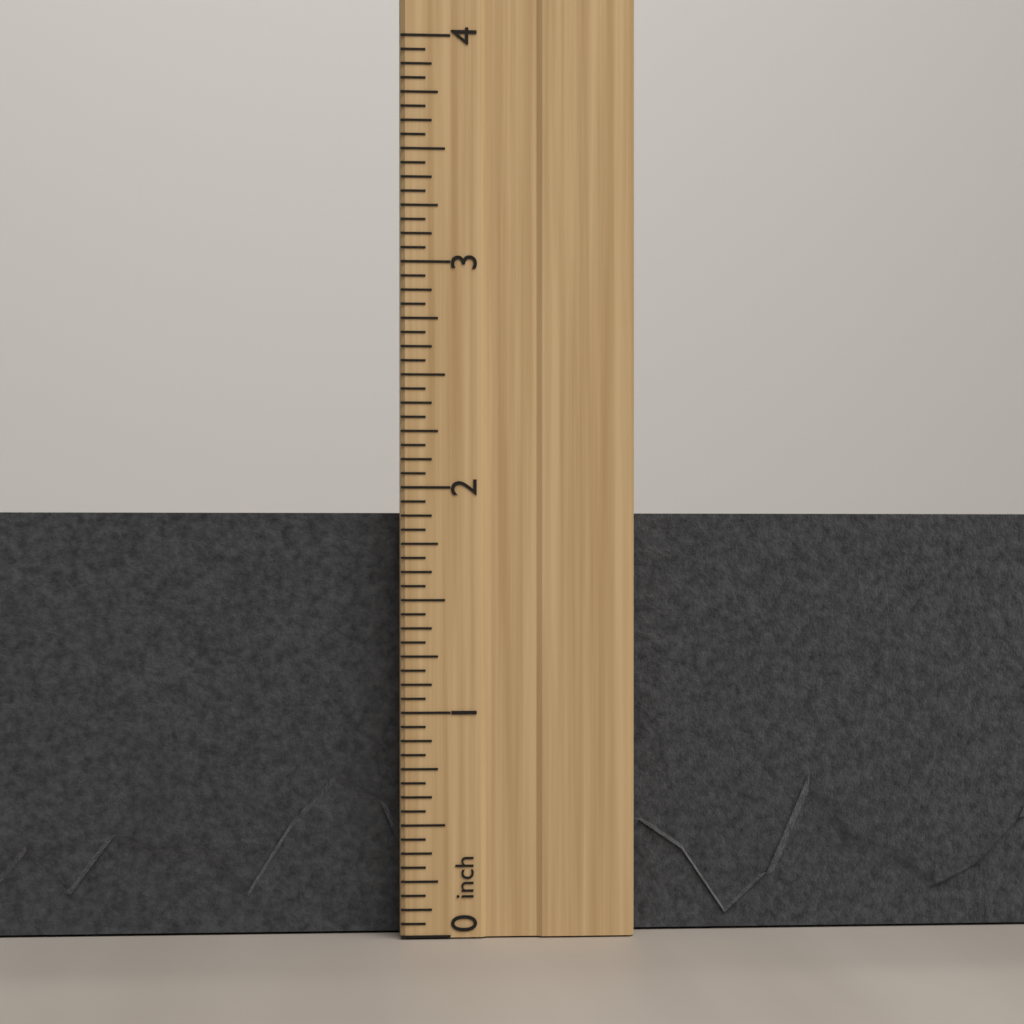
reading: 1.9375 inch
